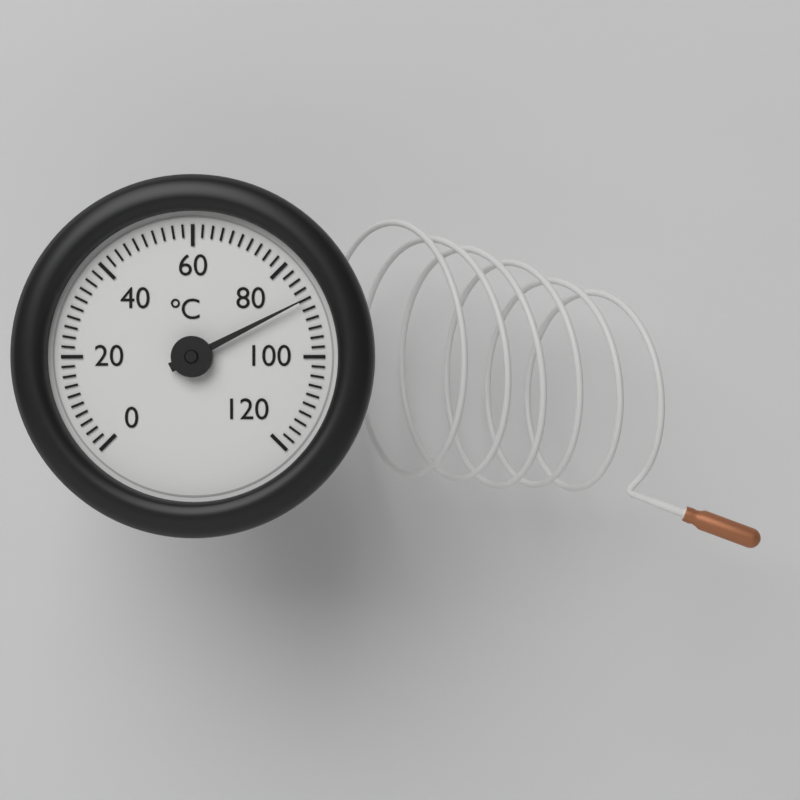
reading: 88 °C
